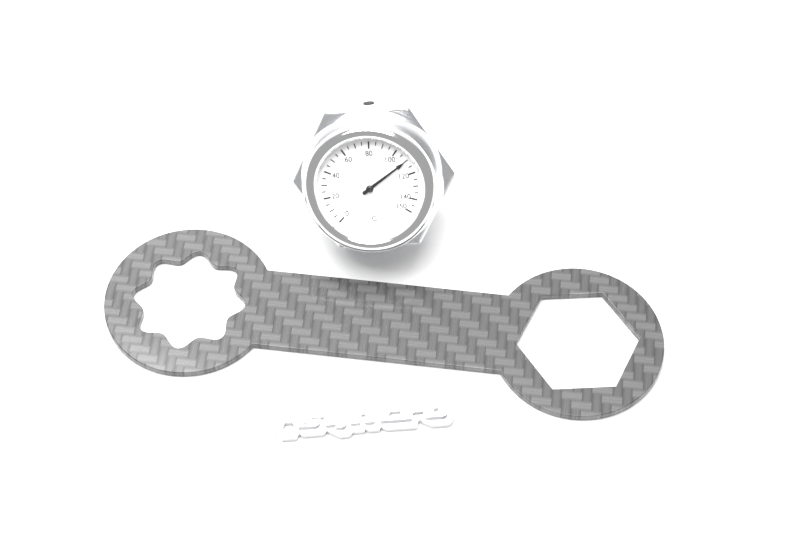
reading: 110 °C
